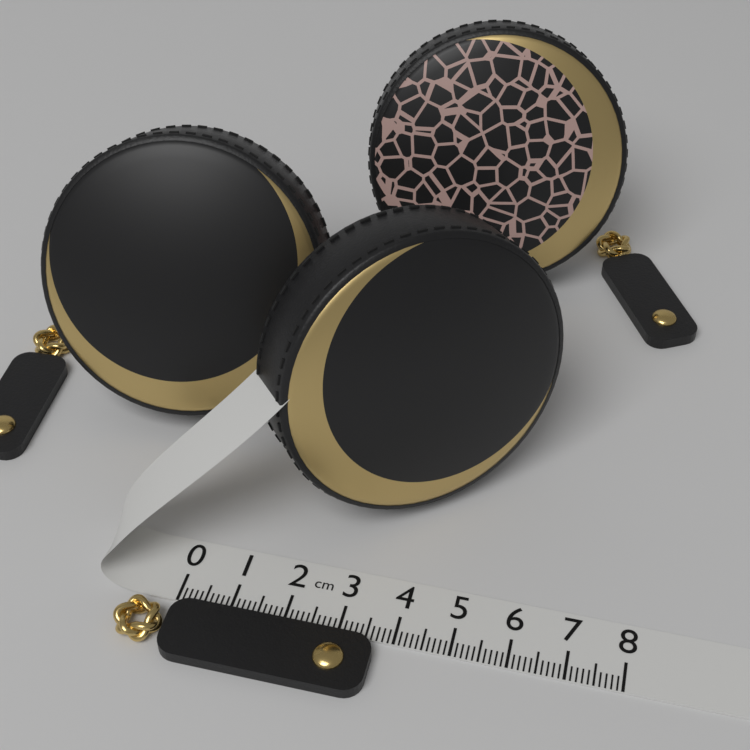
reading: 3.7 cm
